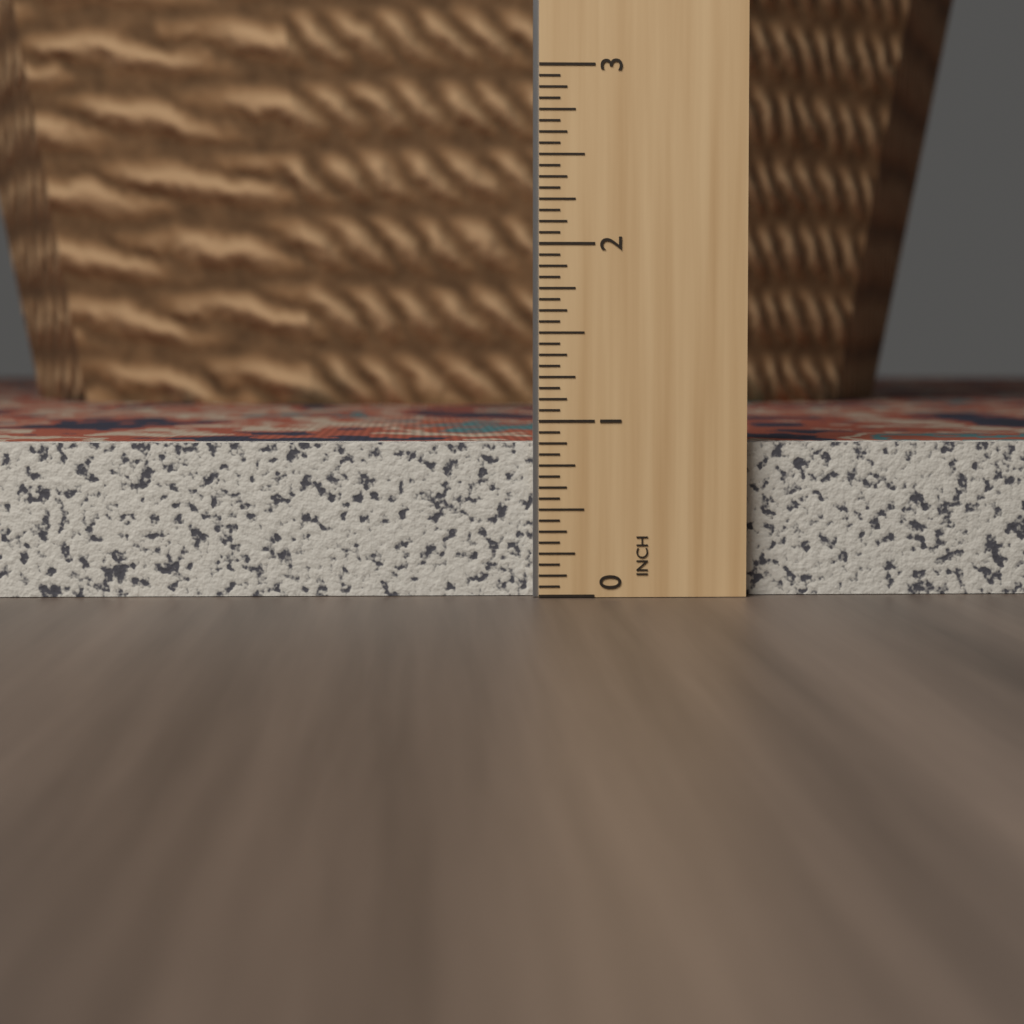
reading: 0.8750 in
